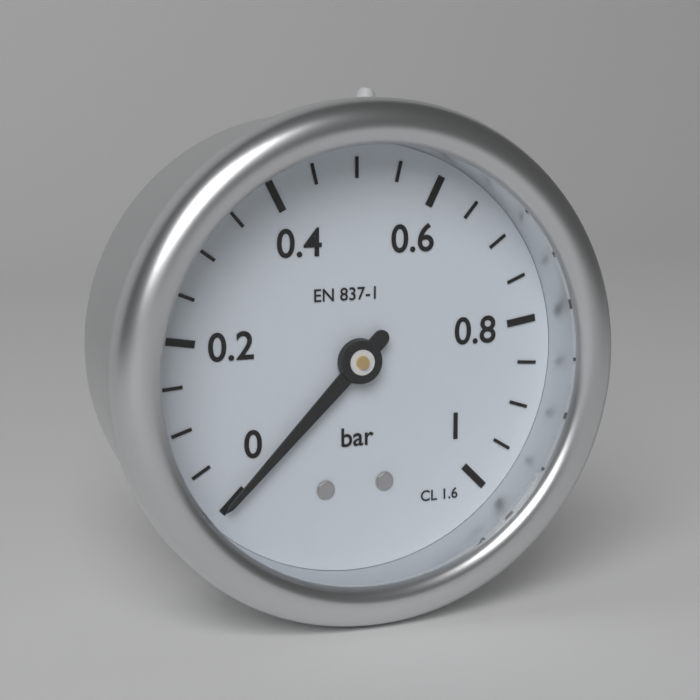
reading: 0.00 bar
